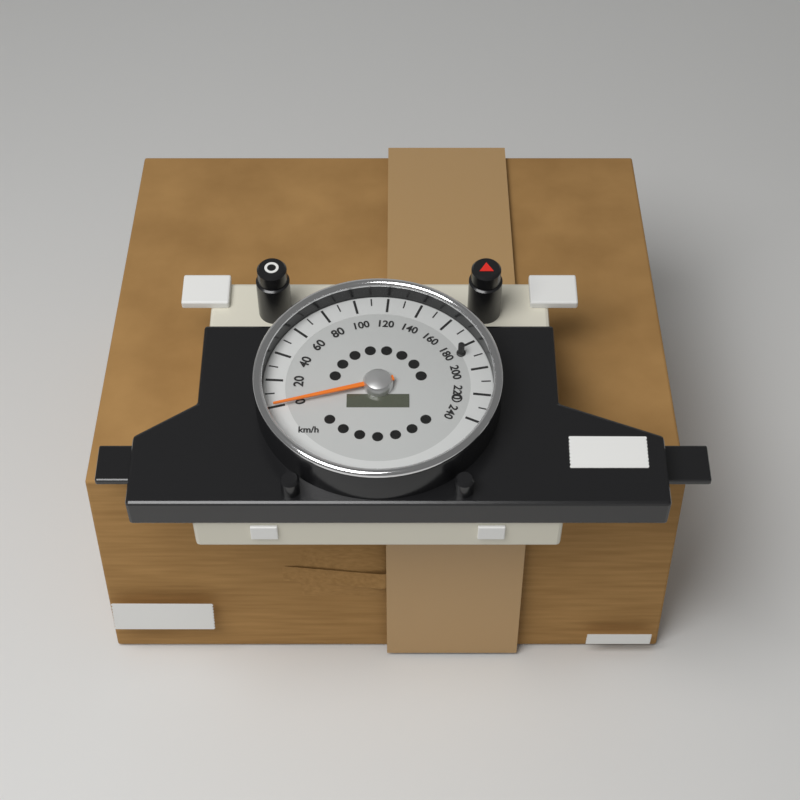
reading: 0 km/h
